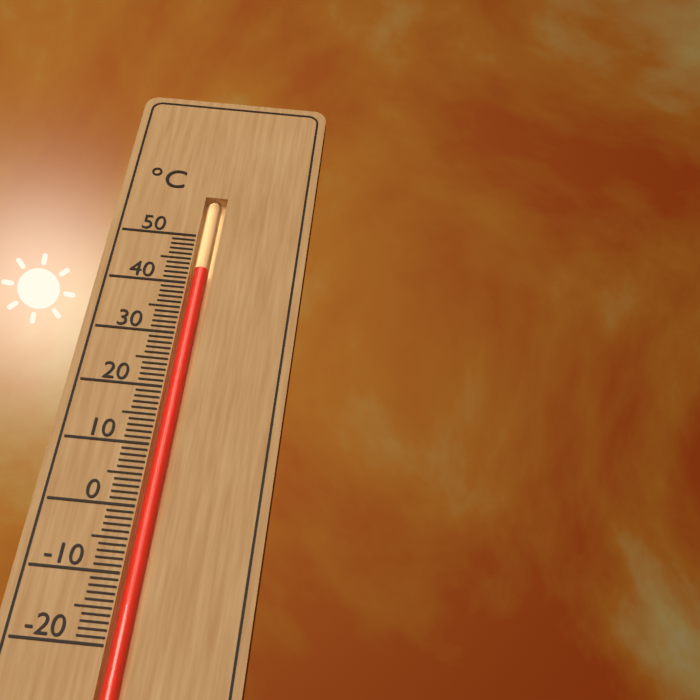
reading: 43 °C
